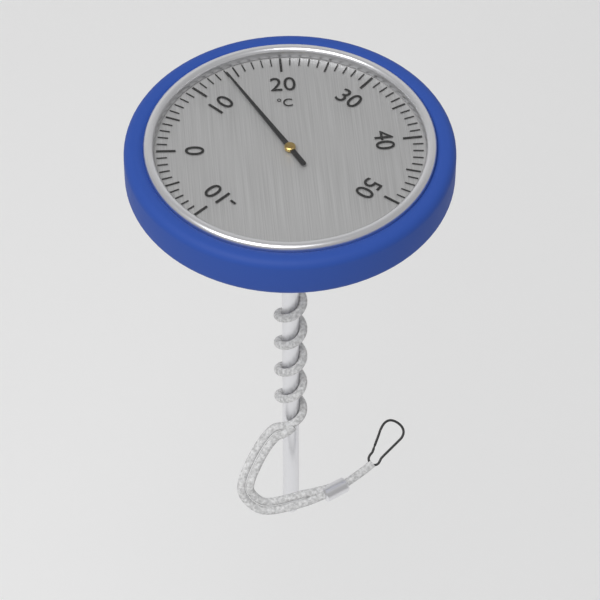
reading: 14 °C
